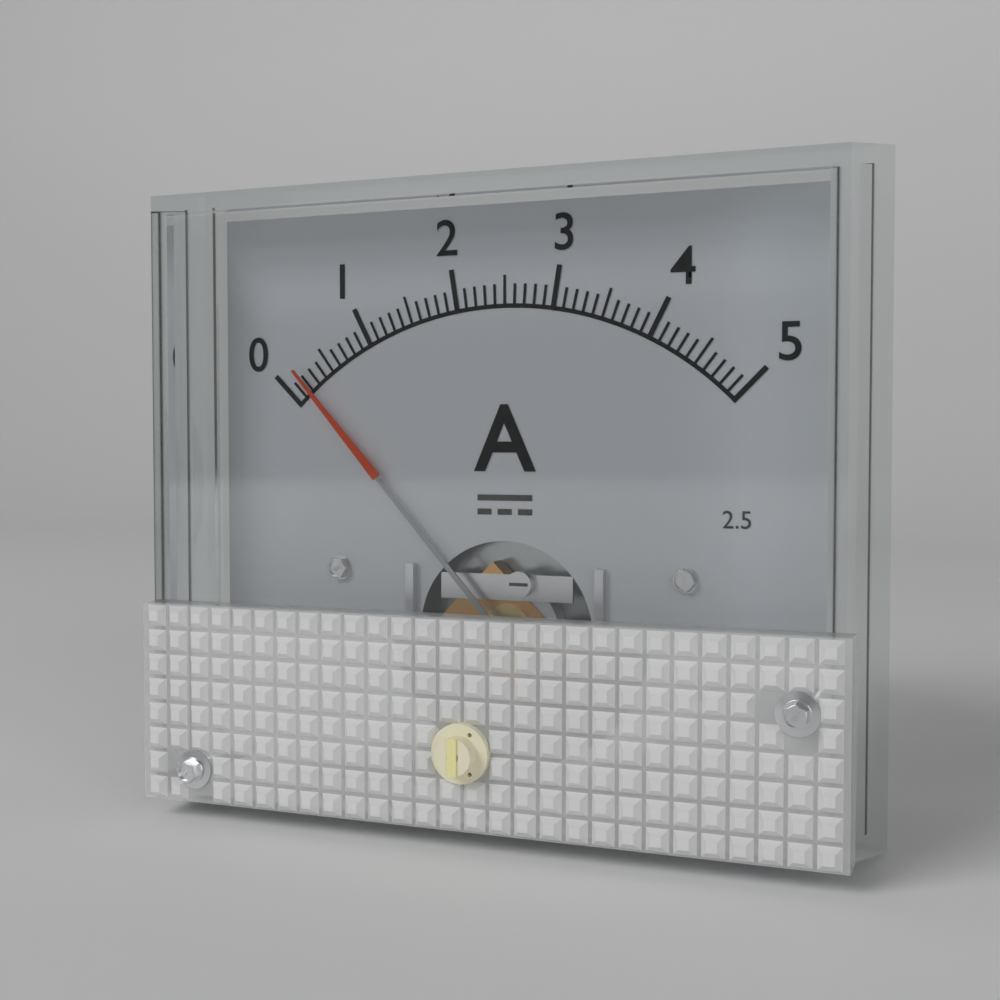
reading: 0.2 A
